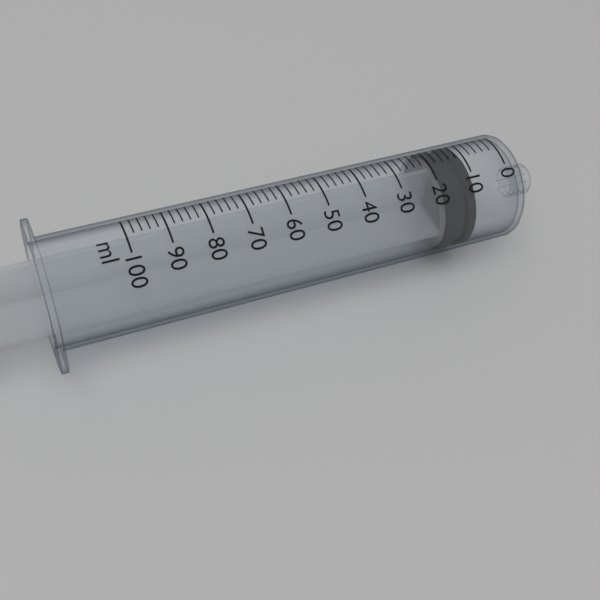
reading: 10 ml
